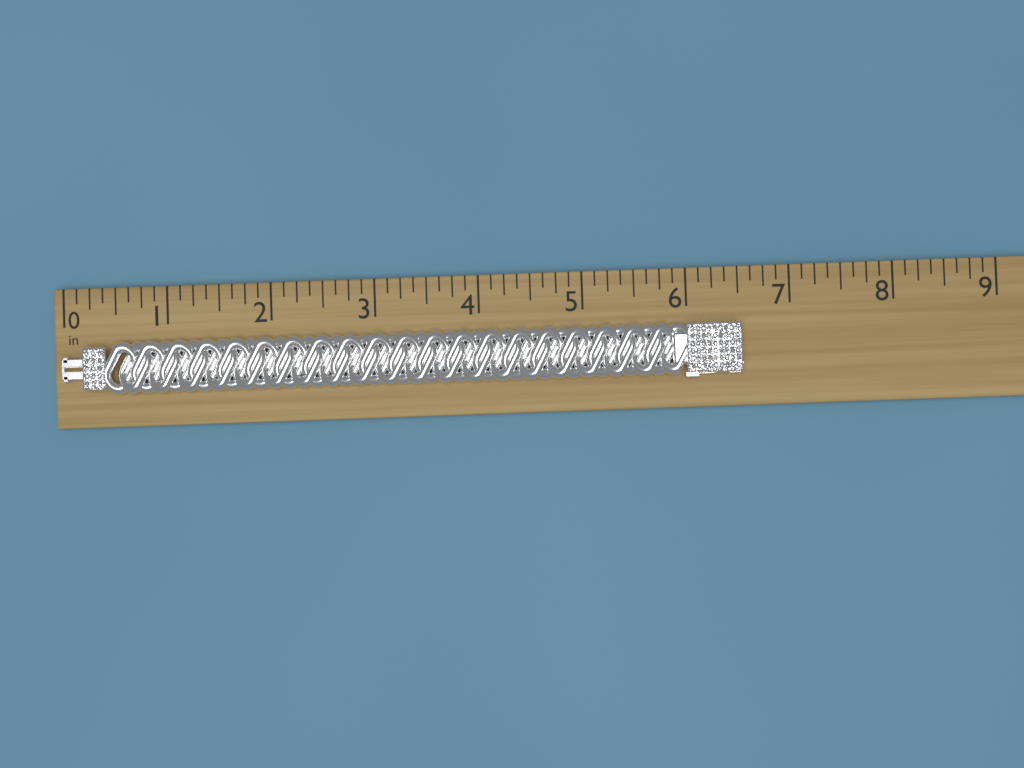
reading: 6.500 in
